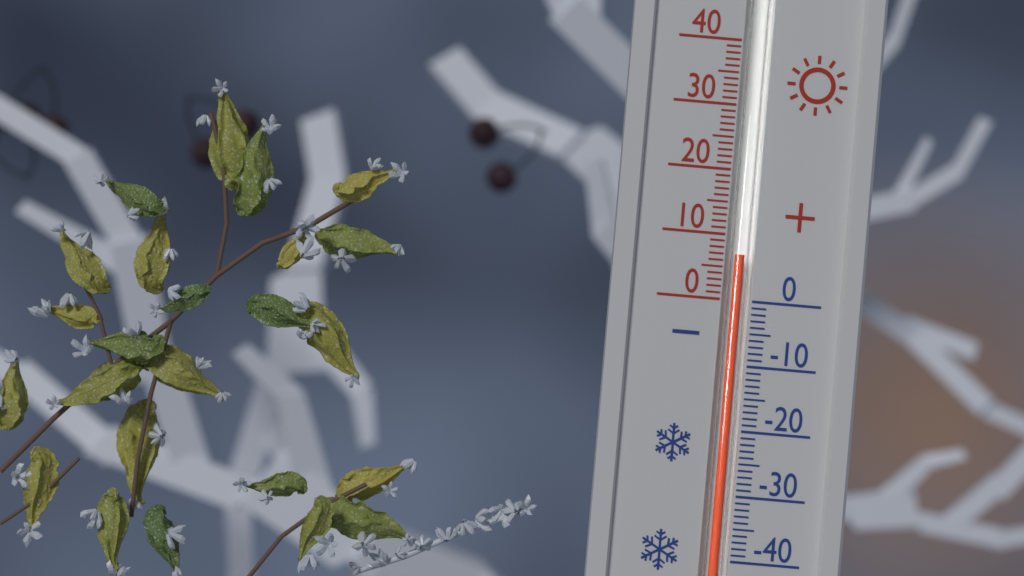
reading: 7 (no unit)
